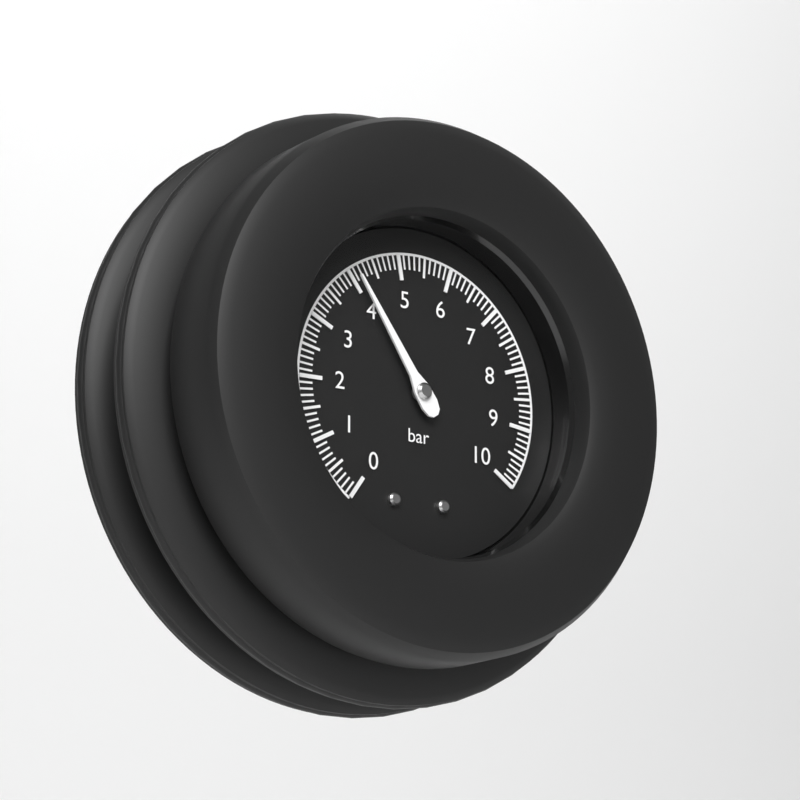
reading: 4.1 bar
